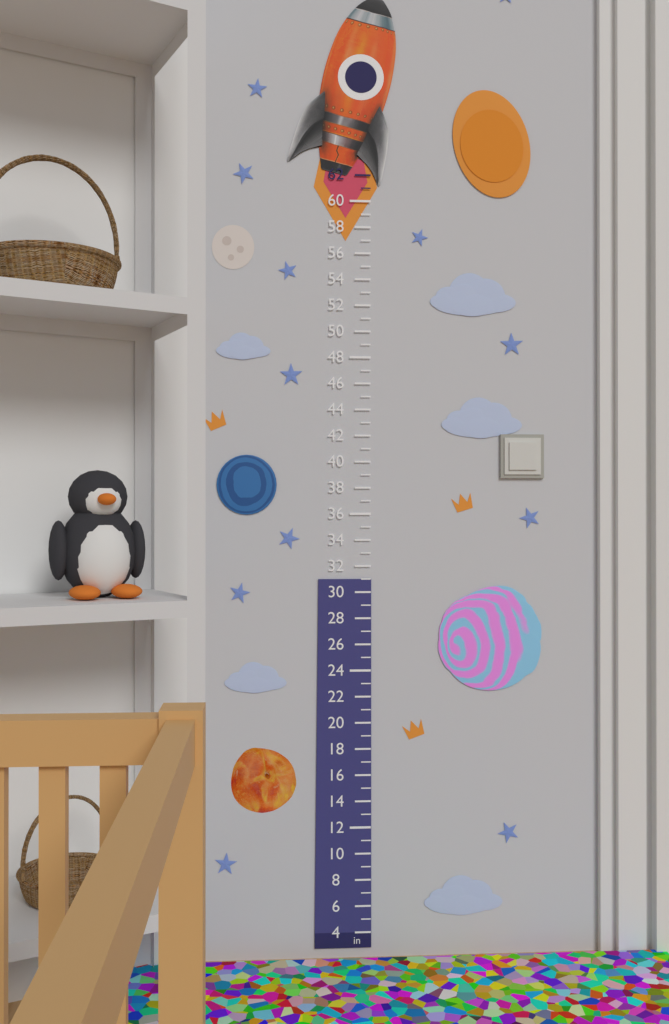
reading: 31 in
